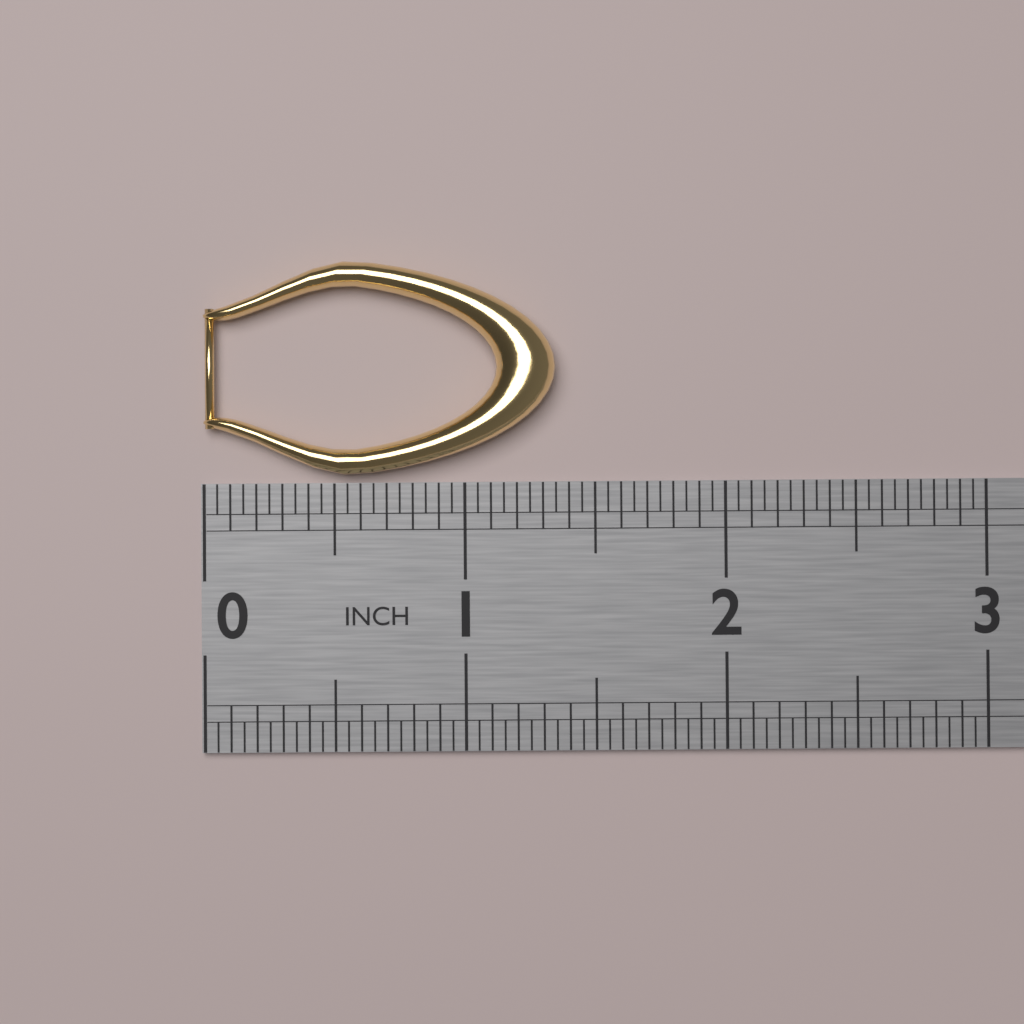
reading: 1.35 in
